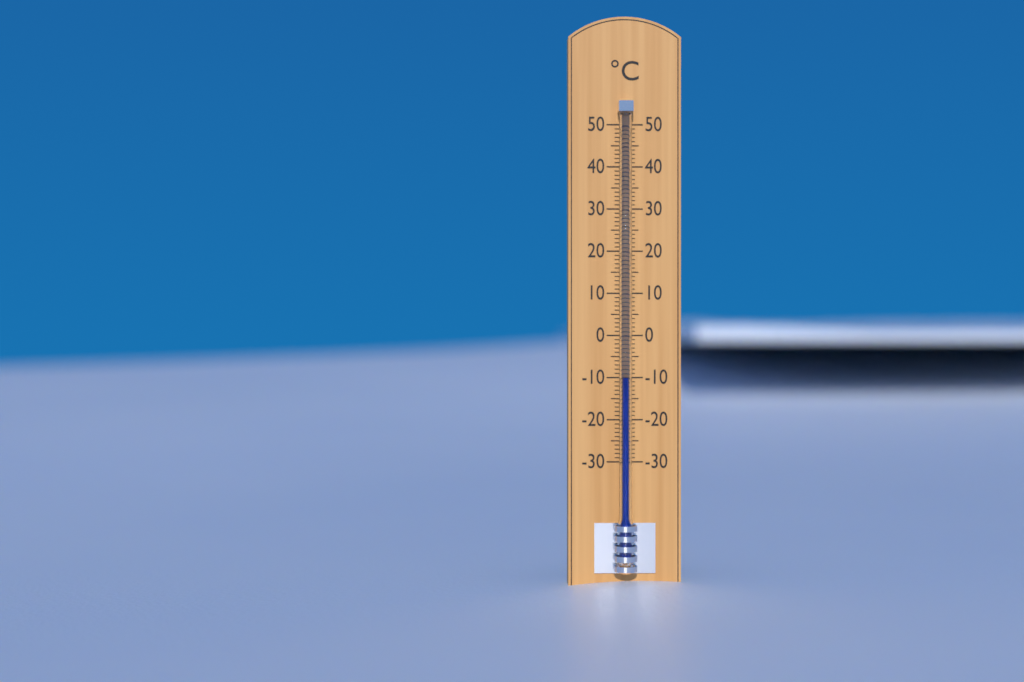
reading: -10 °C
